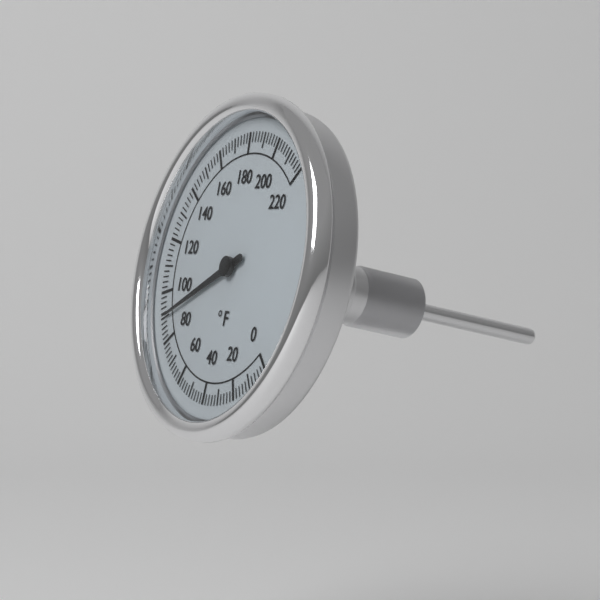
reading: 90 °F
